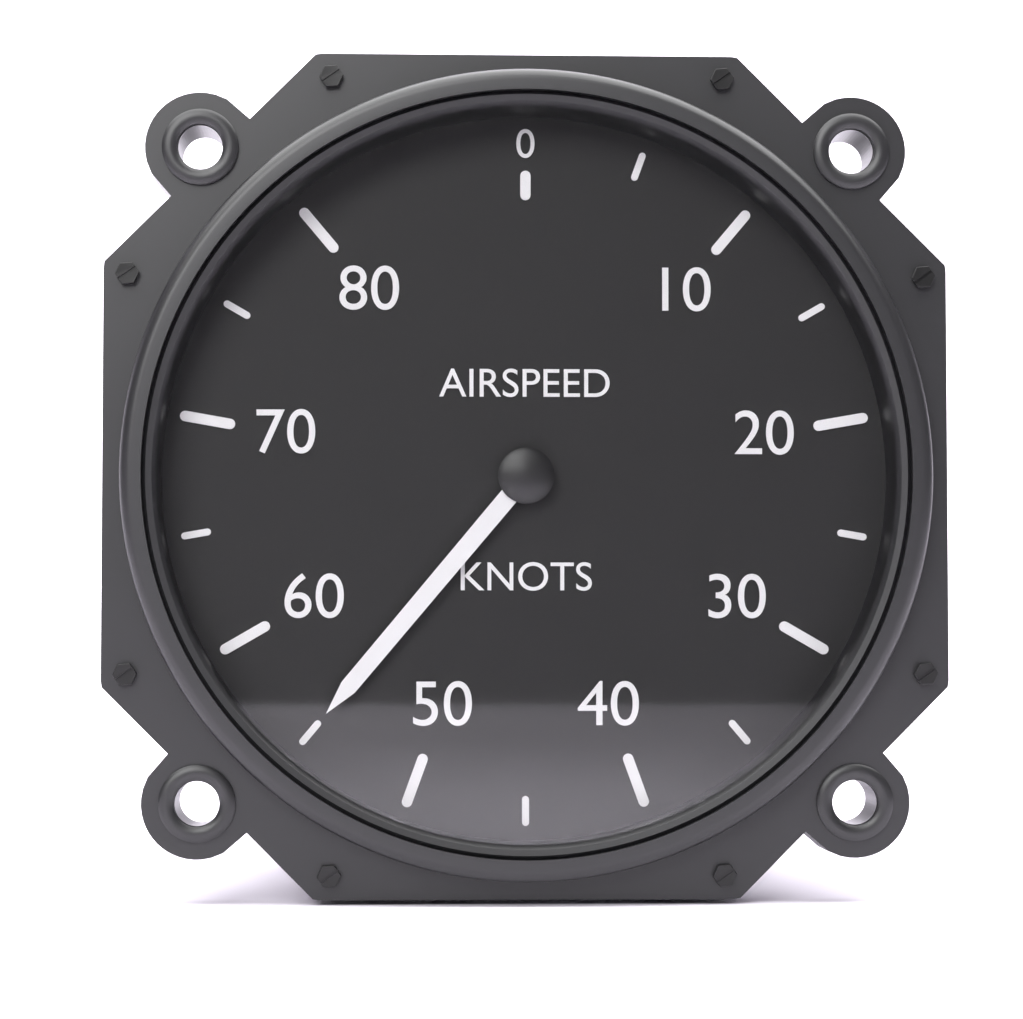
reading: 55 knots
